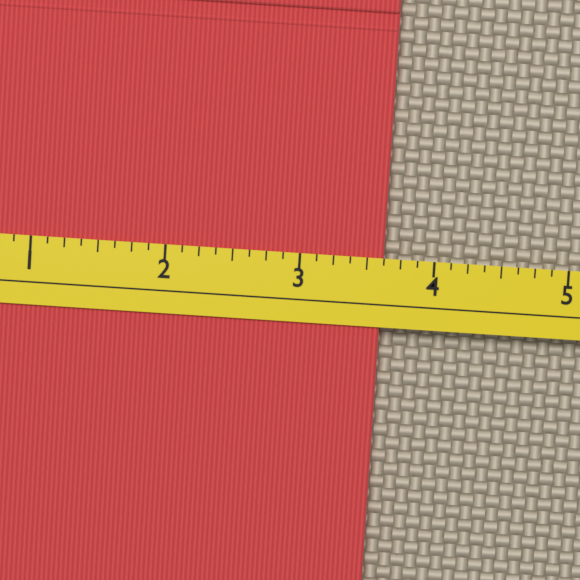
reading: 3.625 (no unit)
